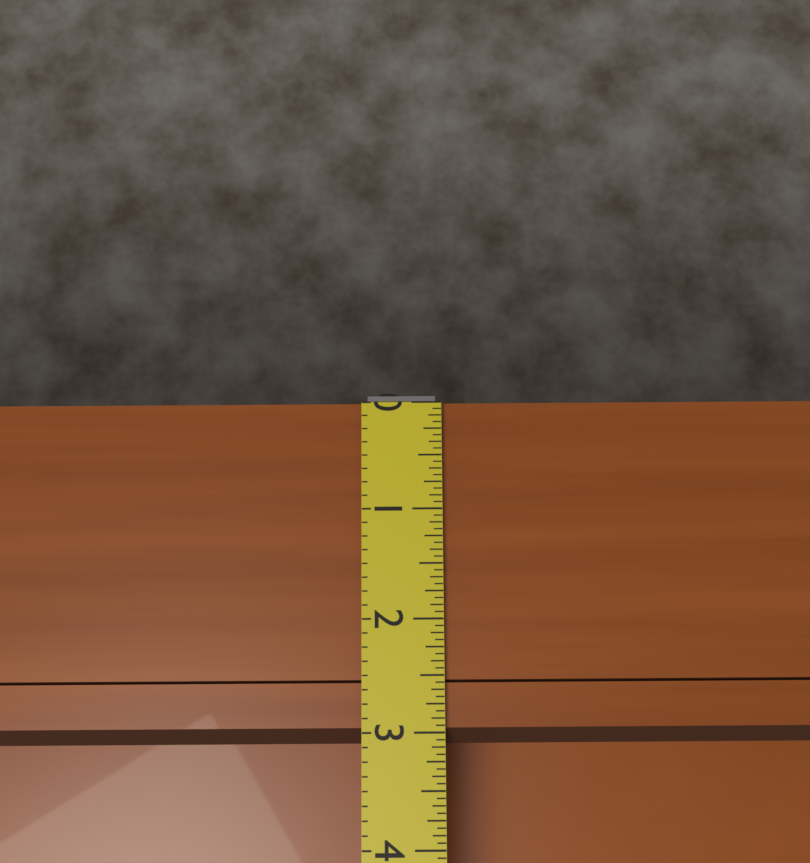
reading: 3.1250 (no unit)
